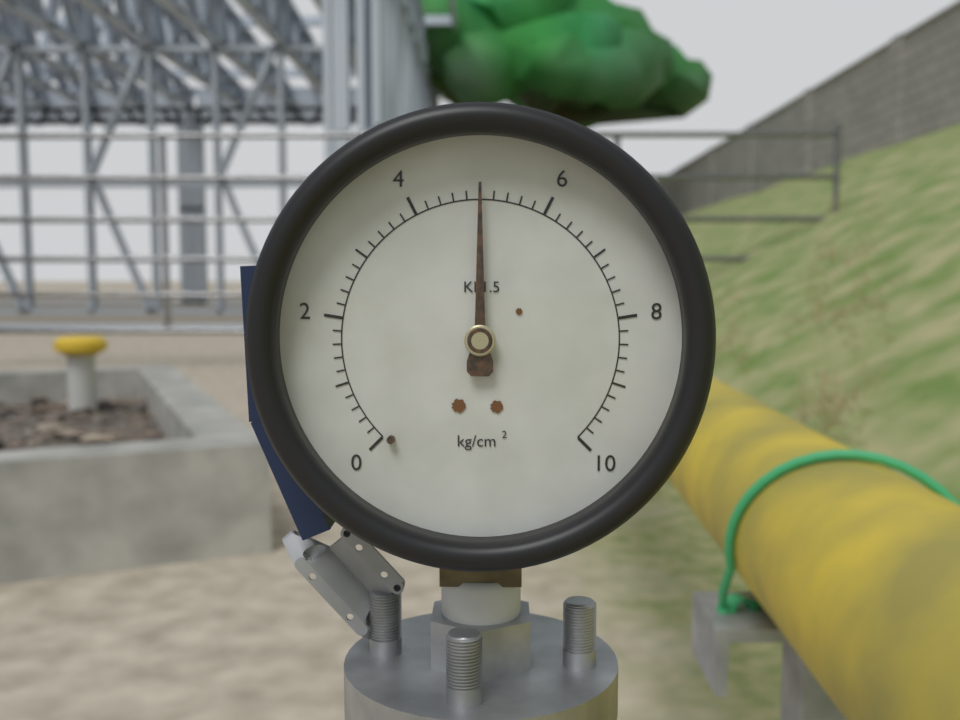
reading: 5.0 kg/cm²
